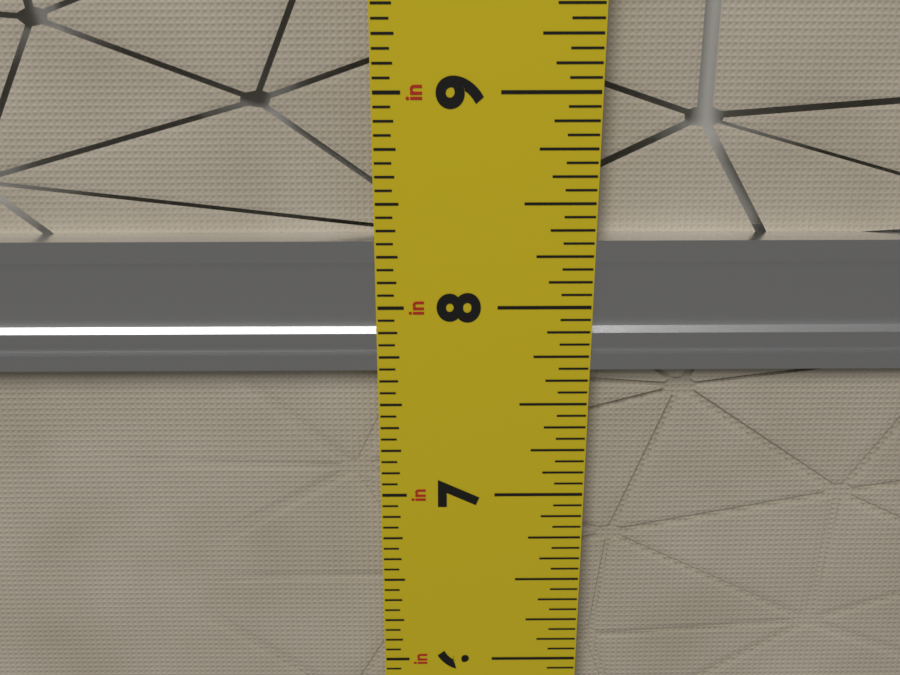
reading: 8.3125 in
